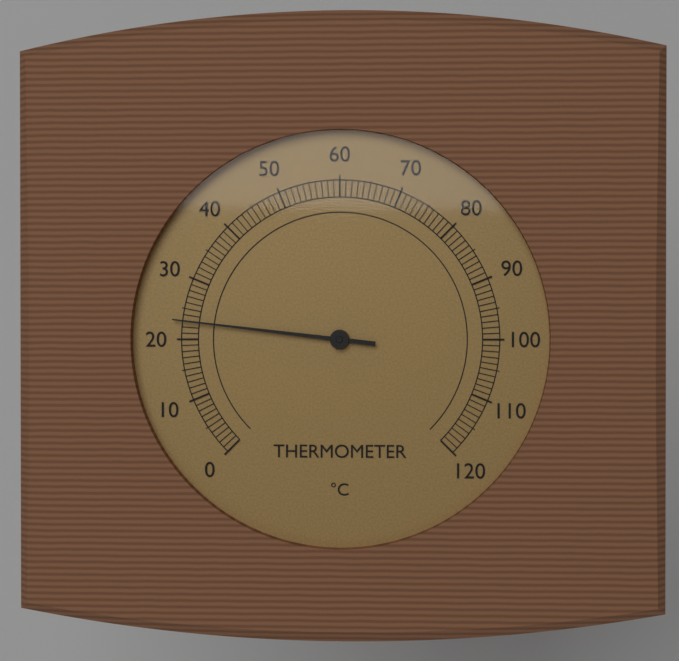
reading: 23 °C
